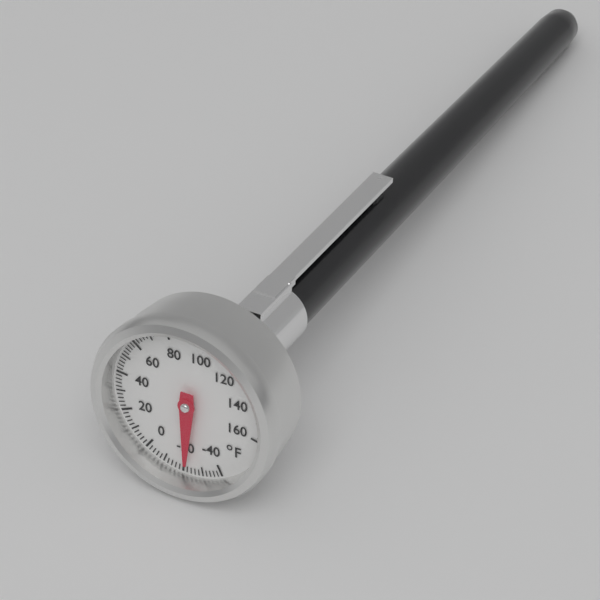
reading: -22 °F
